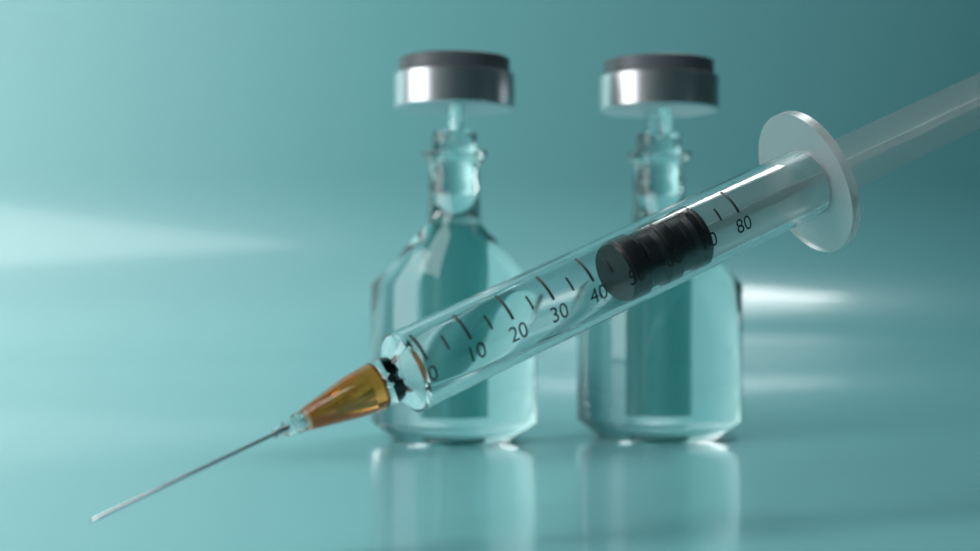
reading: 50 (no unit)
